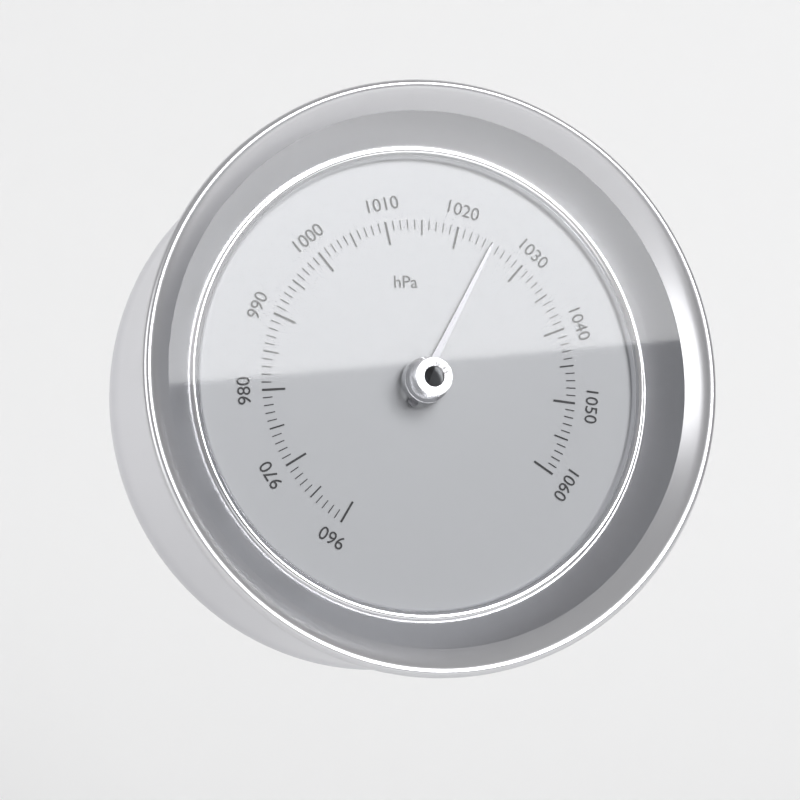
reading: 1025 hPa
